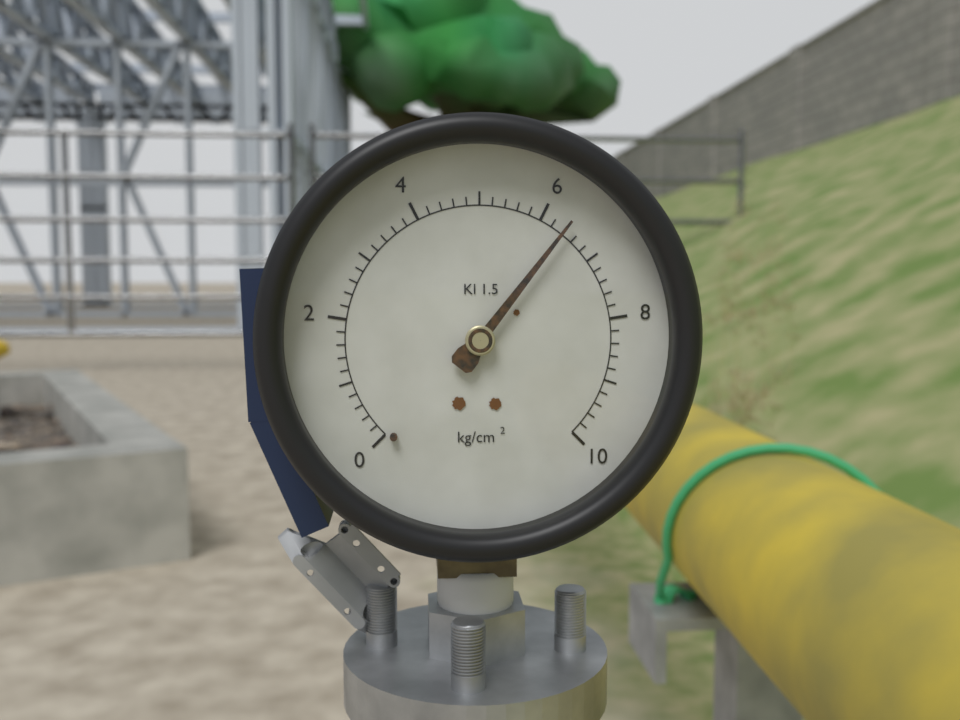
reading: 6.4 kg/cm²
